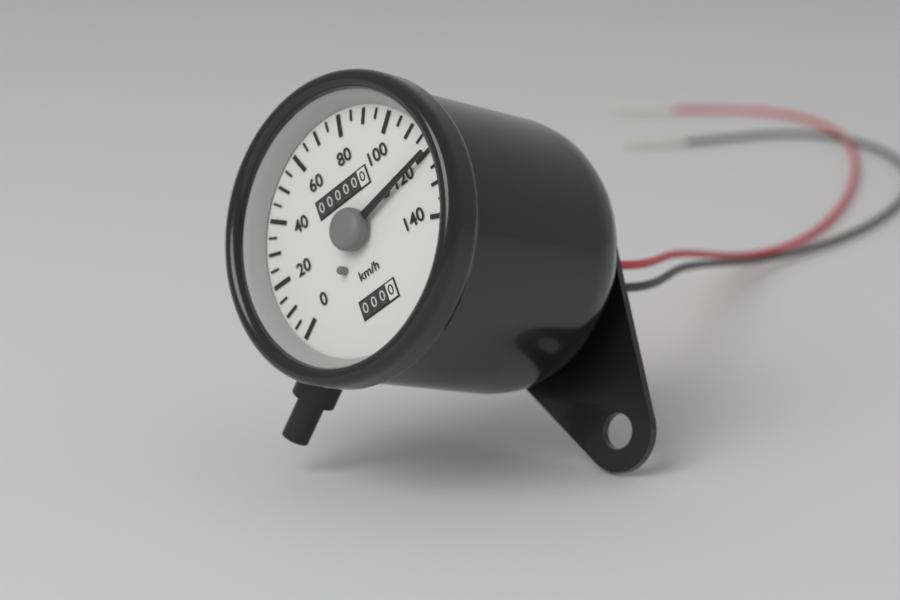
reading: 120 km/h
